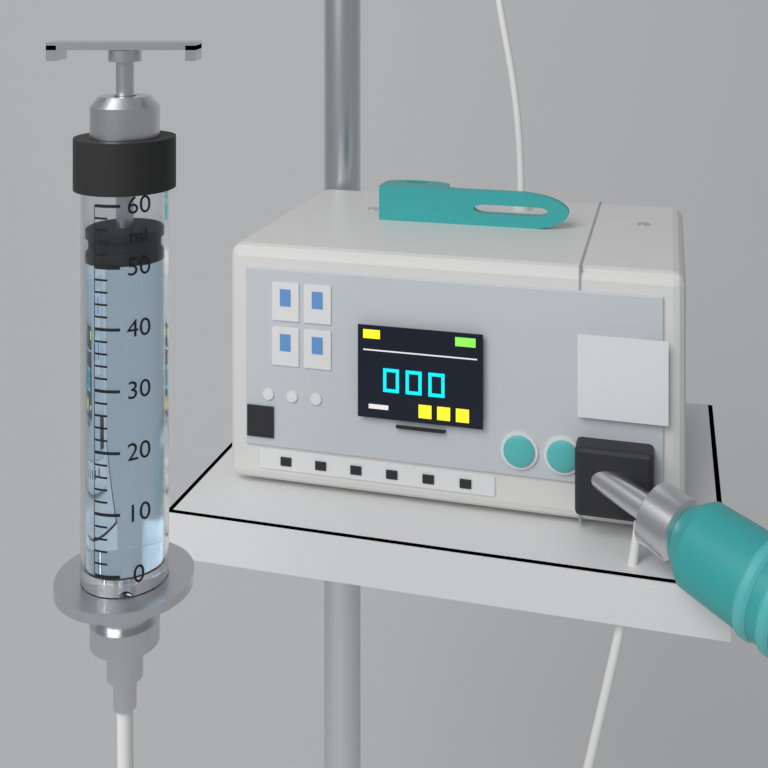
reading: 50 ml
